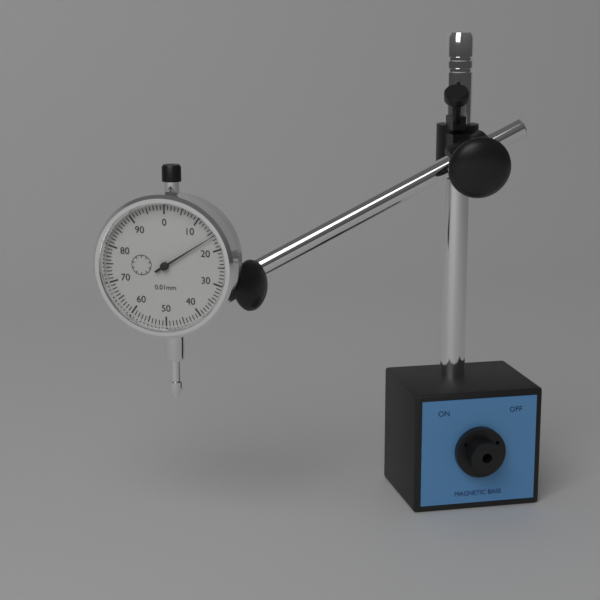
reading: 0.16 mm
